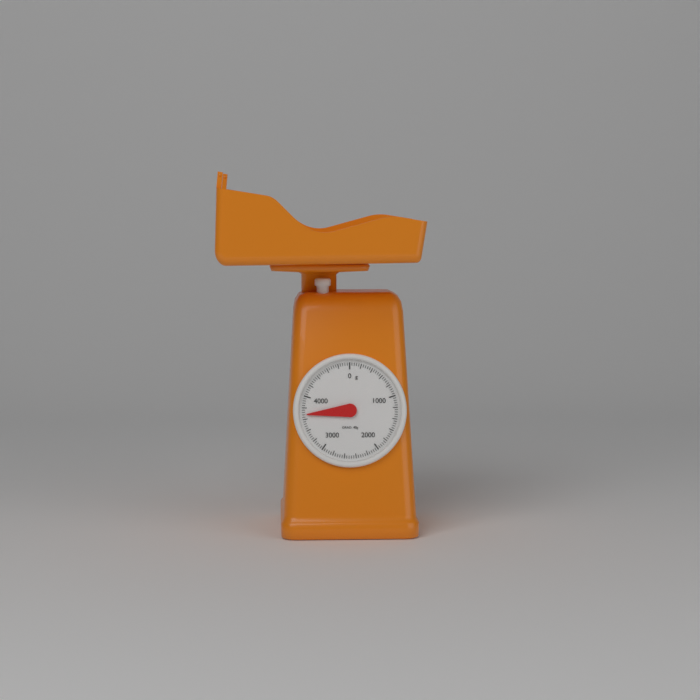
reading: 3680 g
